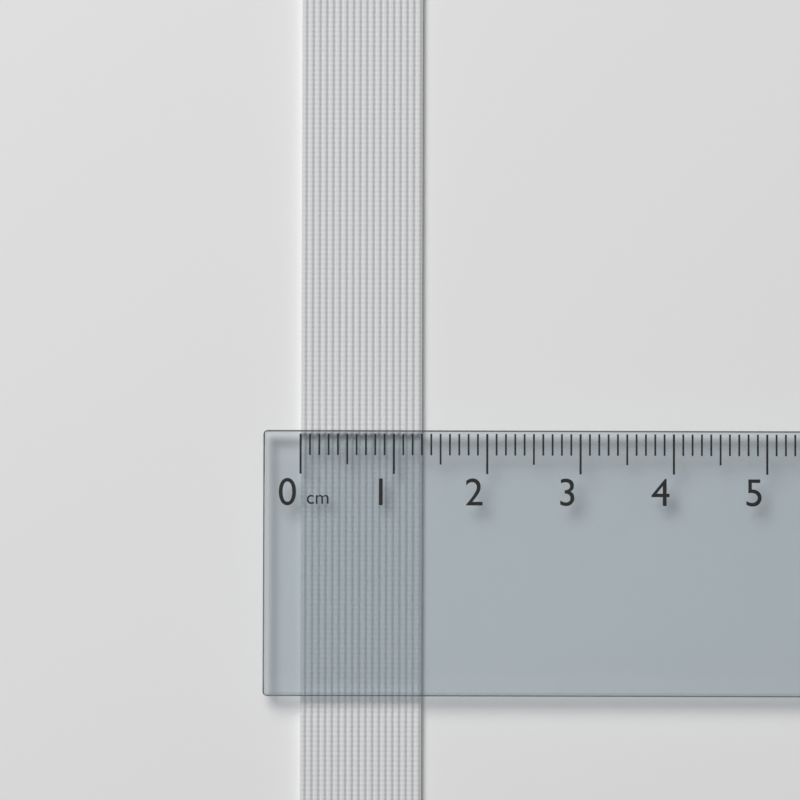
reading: 1.3 cm
